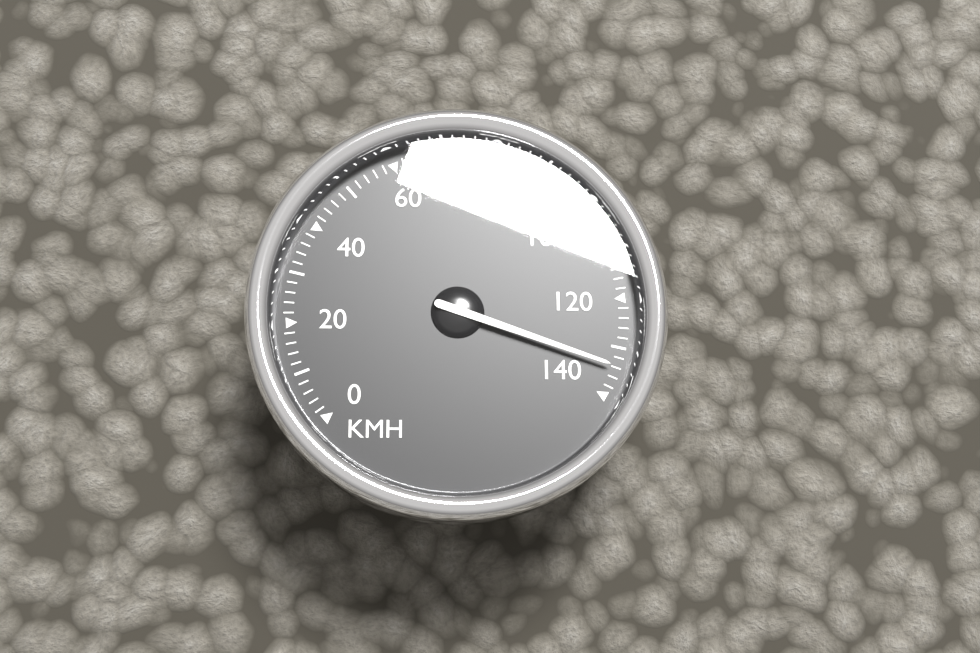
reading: 134 km/h
